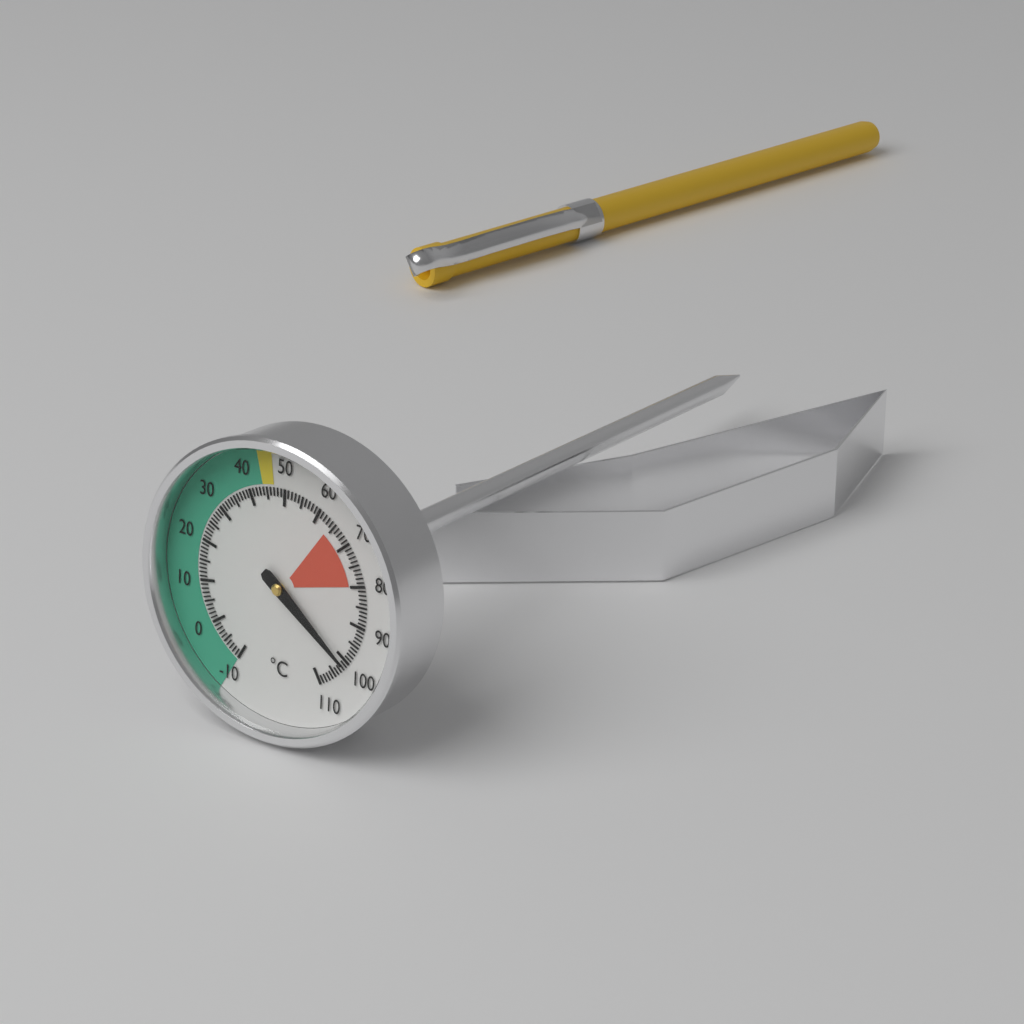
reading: 101 °C
